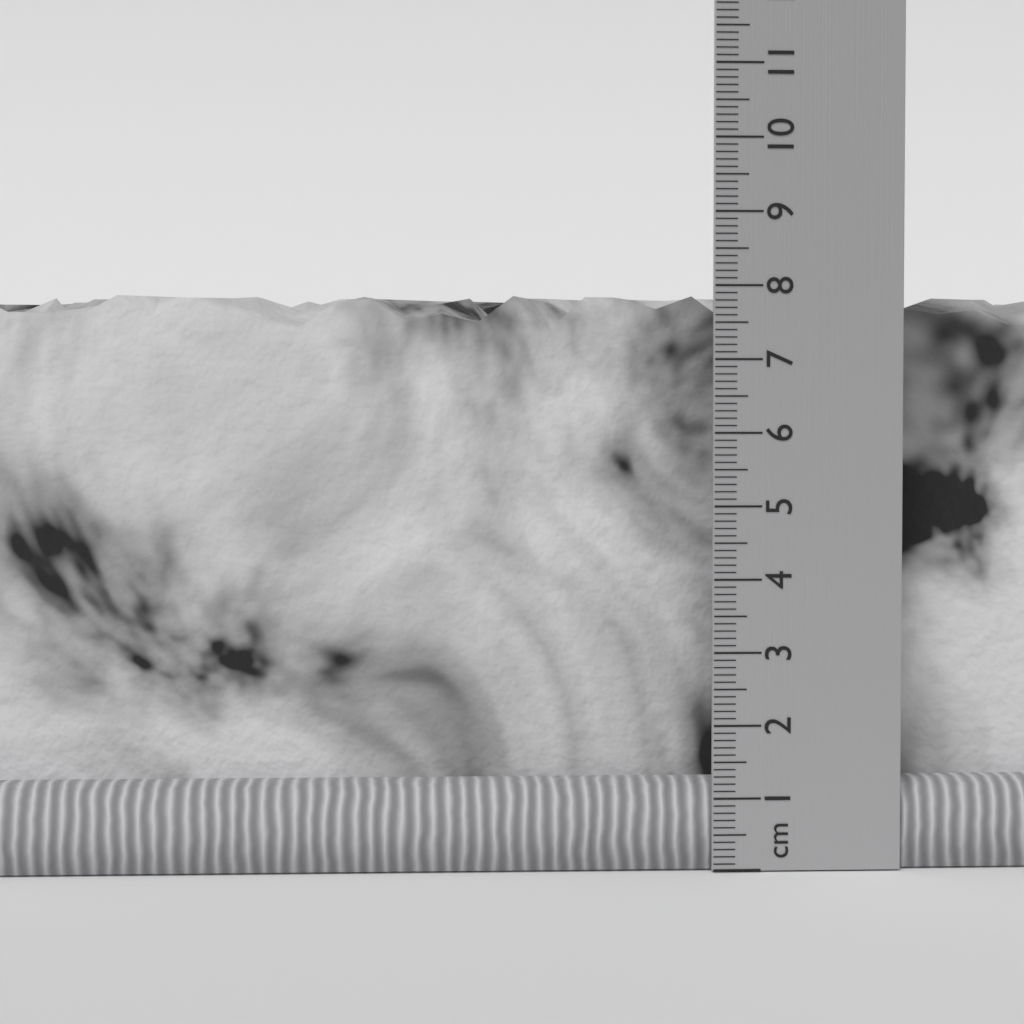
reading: 7.9 cm
